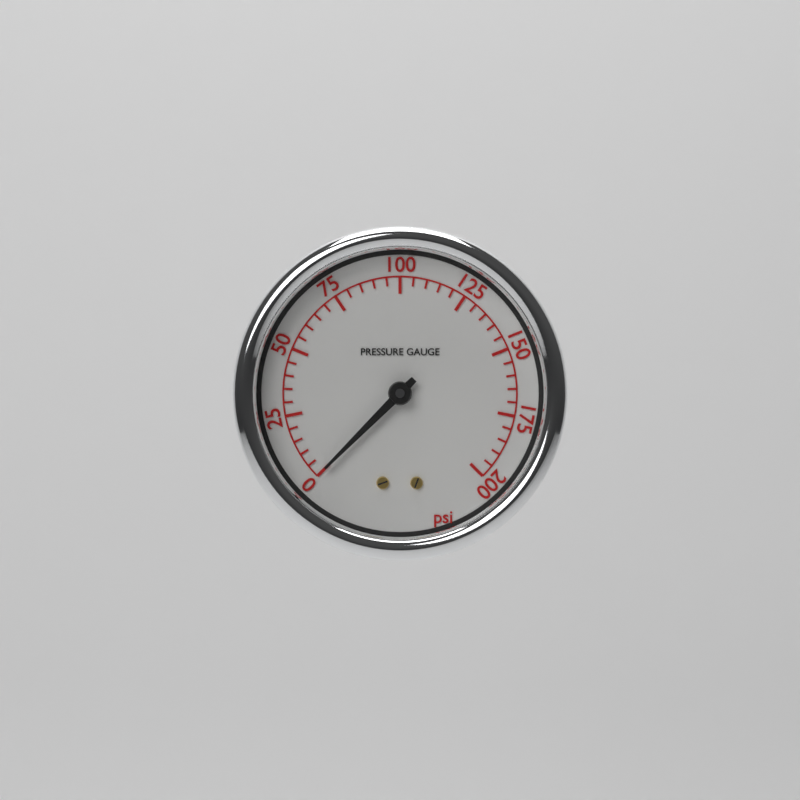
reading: 0 psi
